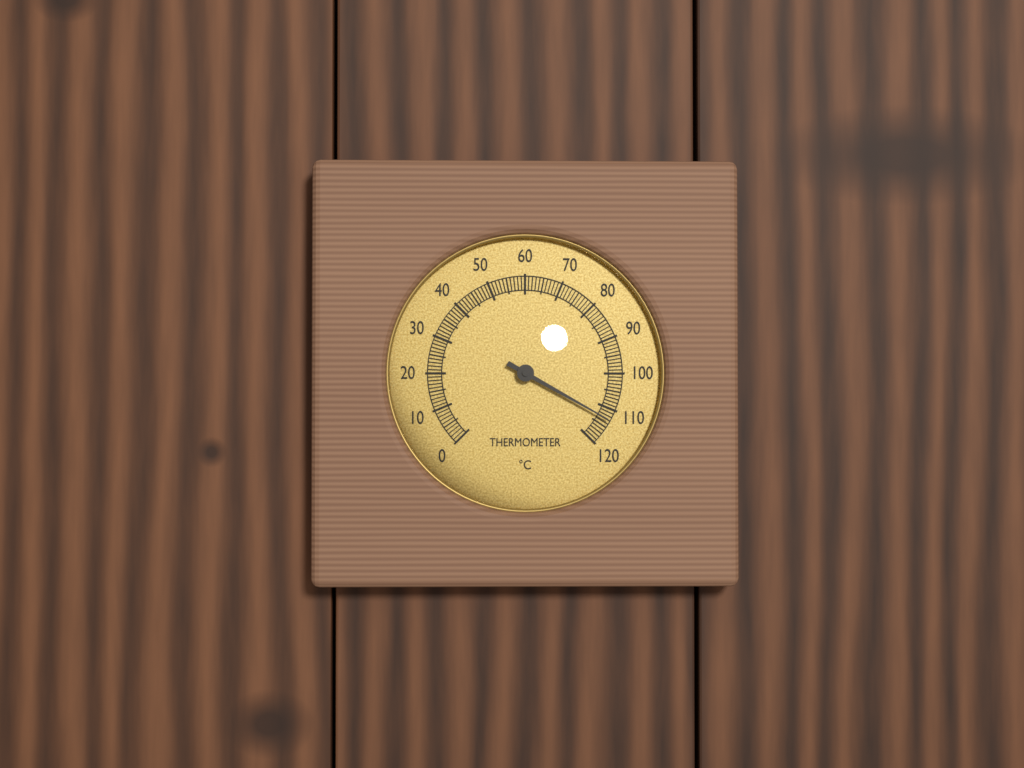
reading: 113 °C
